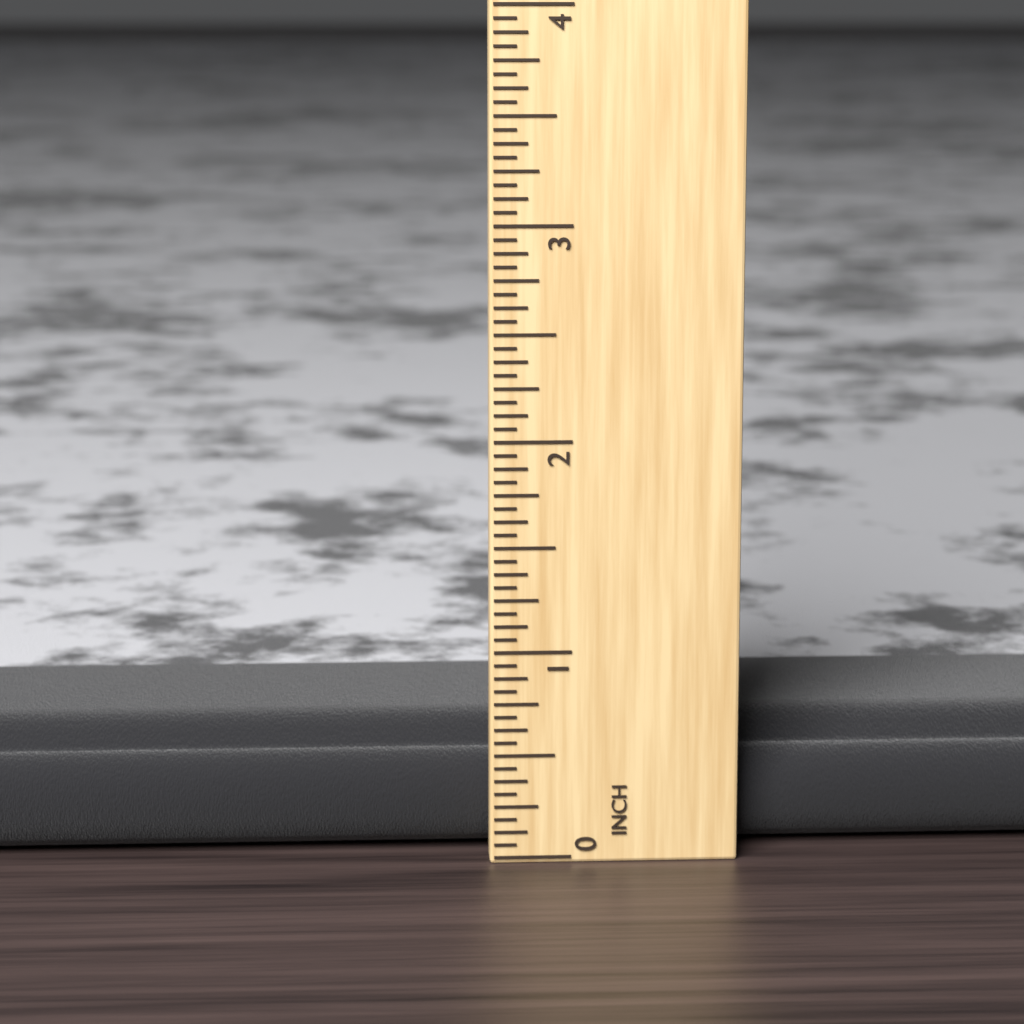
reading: 0.5625 in
